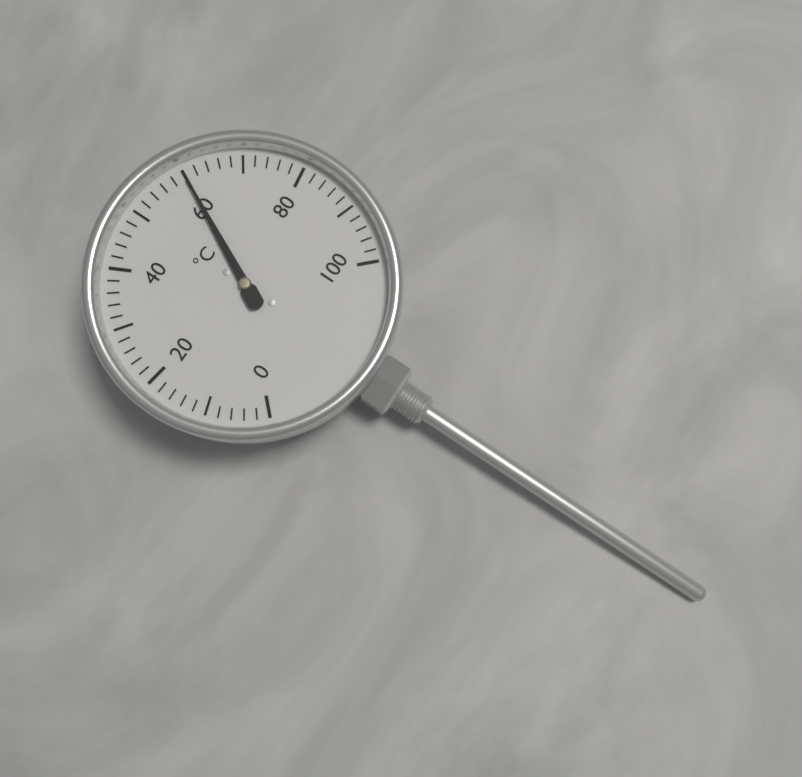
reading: 60 °C
